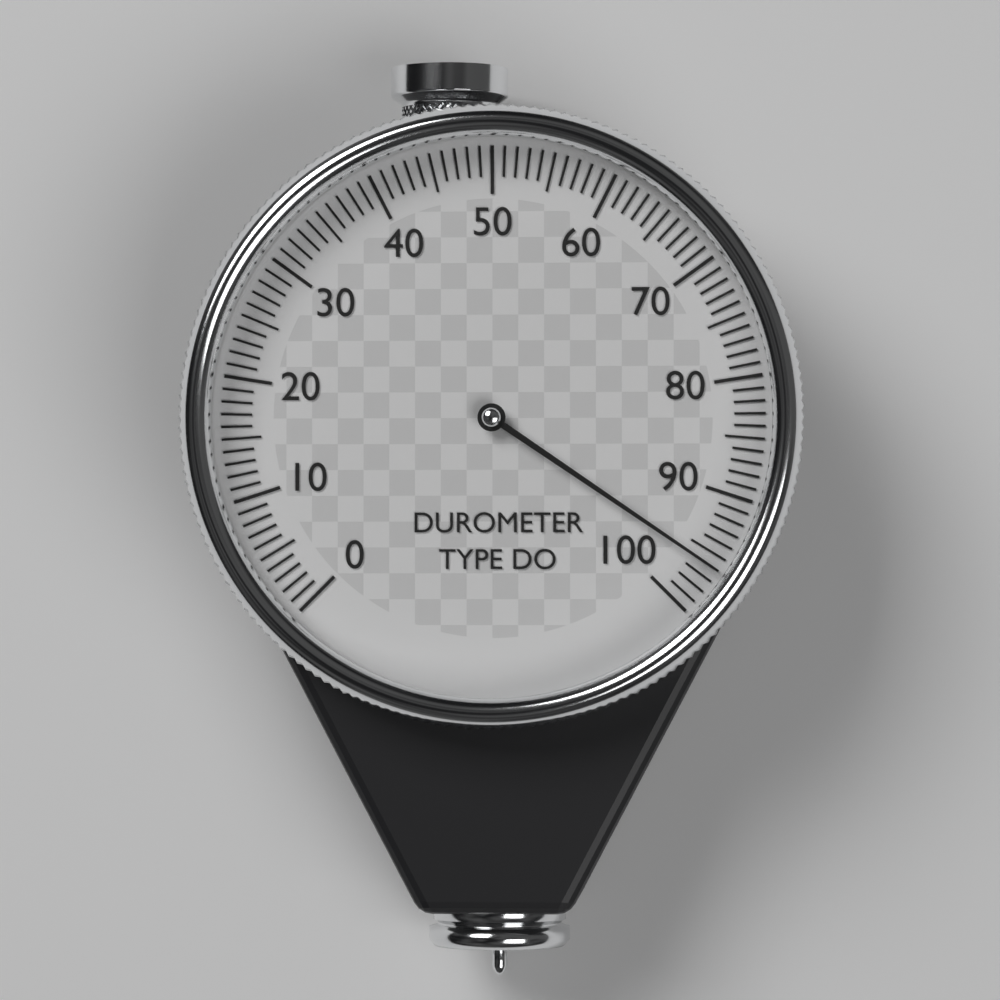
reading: 96 (no unit)
